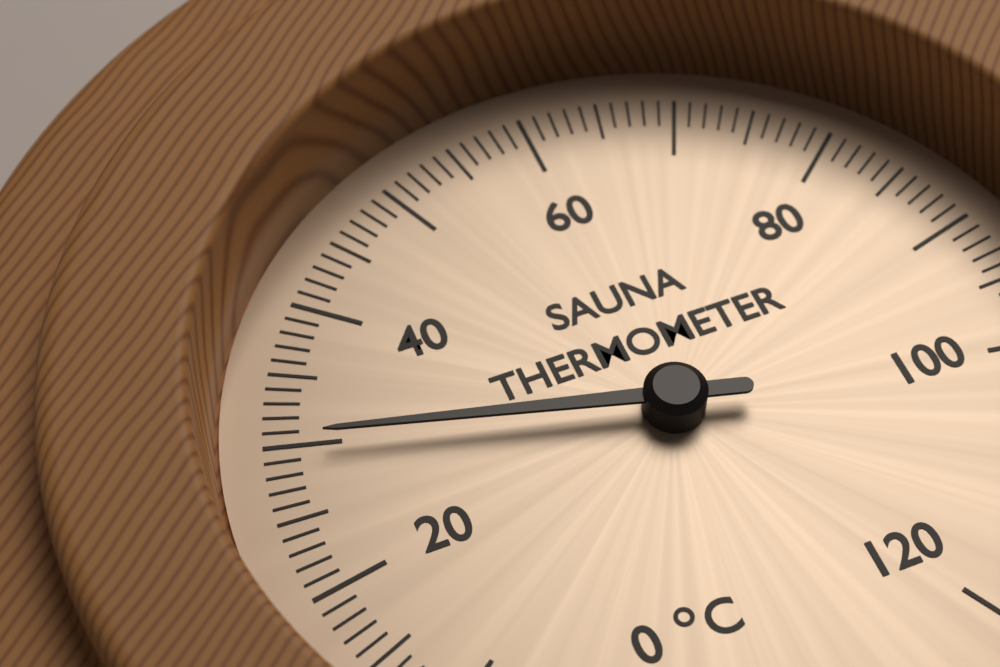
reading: 30 °C
